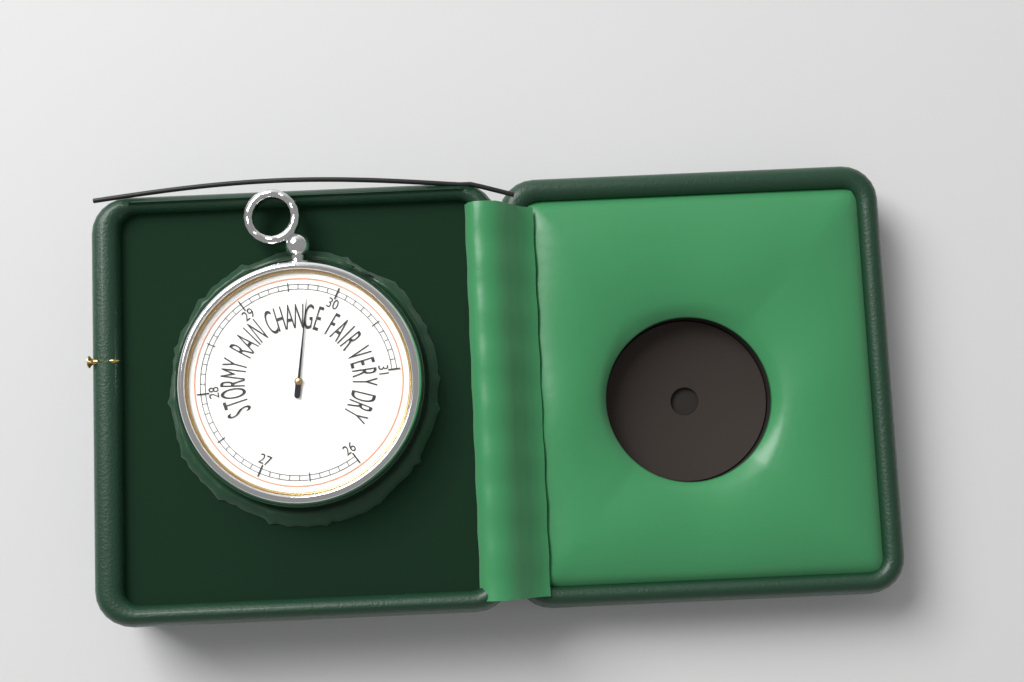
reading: 29.7 inHg
